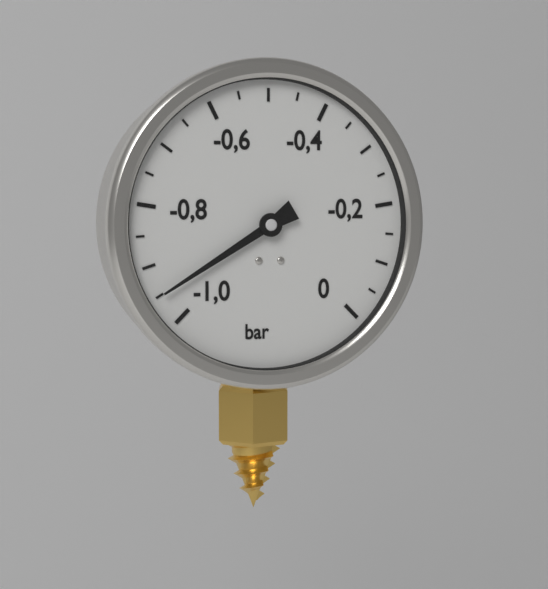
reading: -0.95 bar
